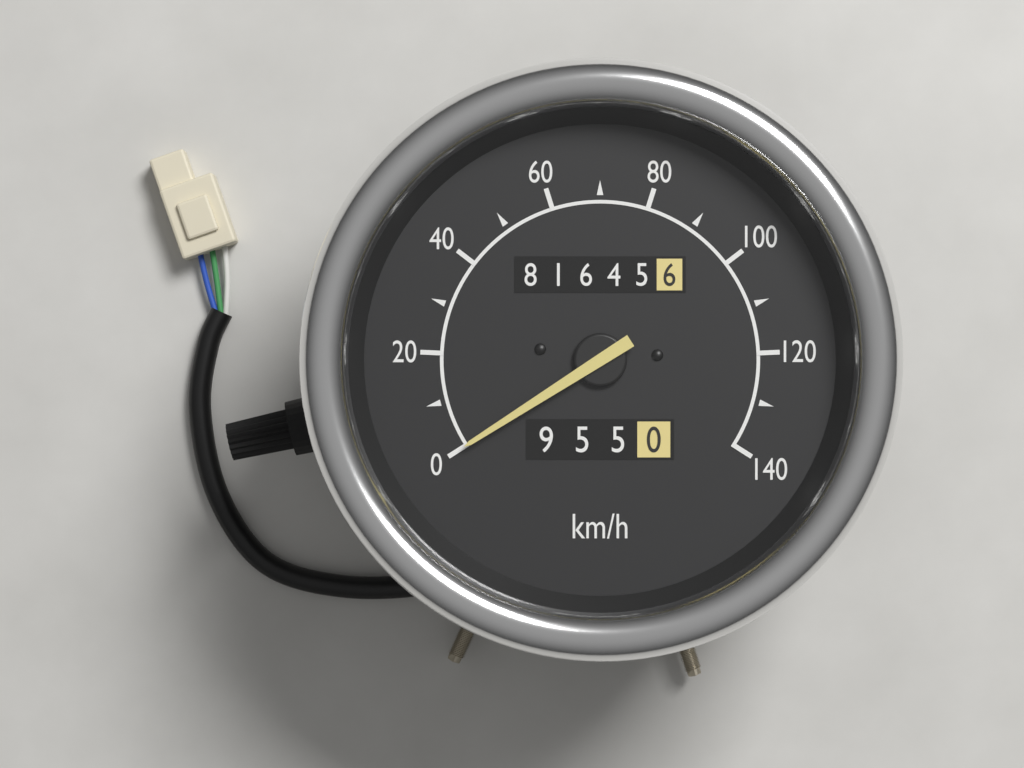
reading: 0 km/h
